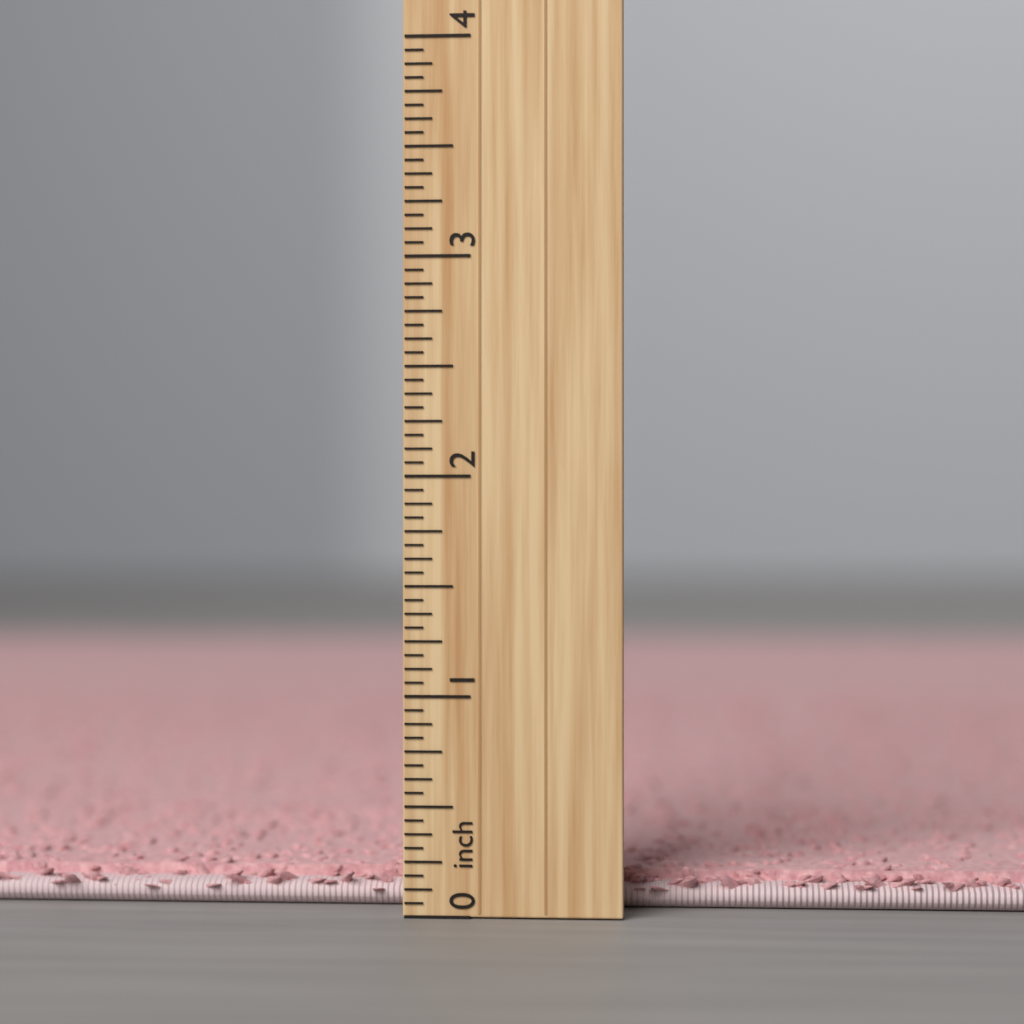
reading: 0.1875 inch
